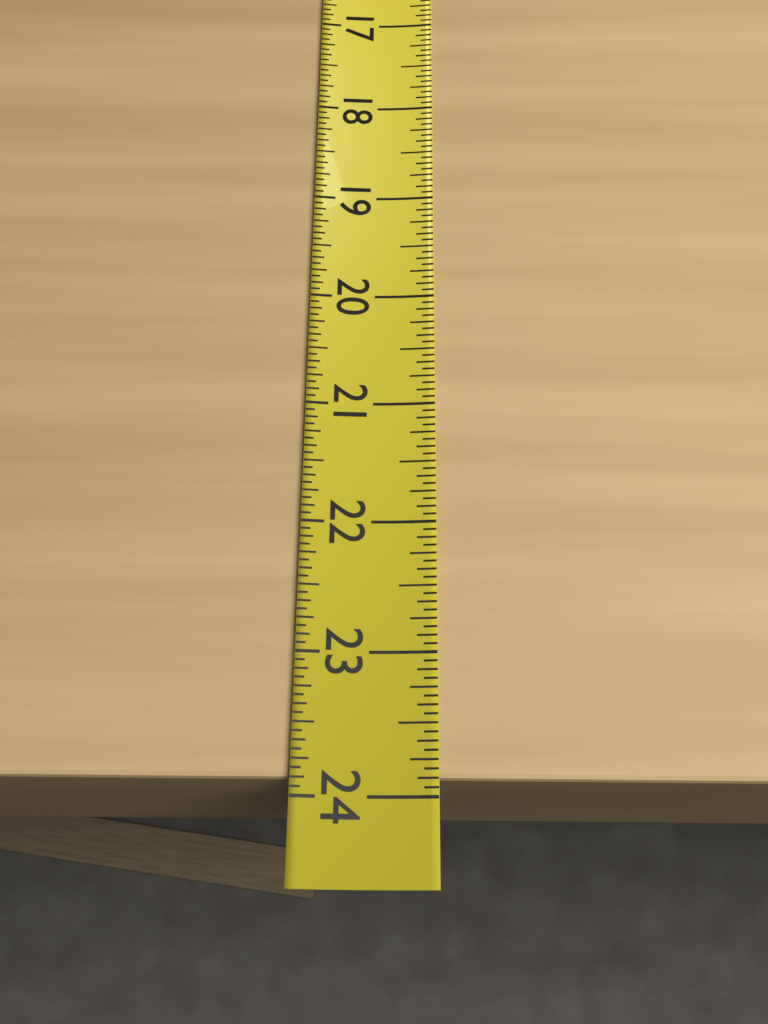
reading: 23.8750 (no unit)
